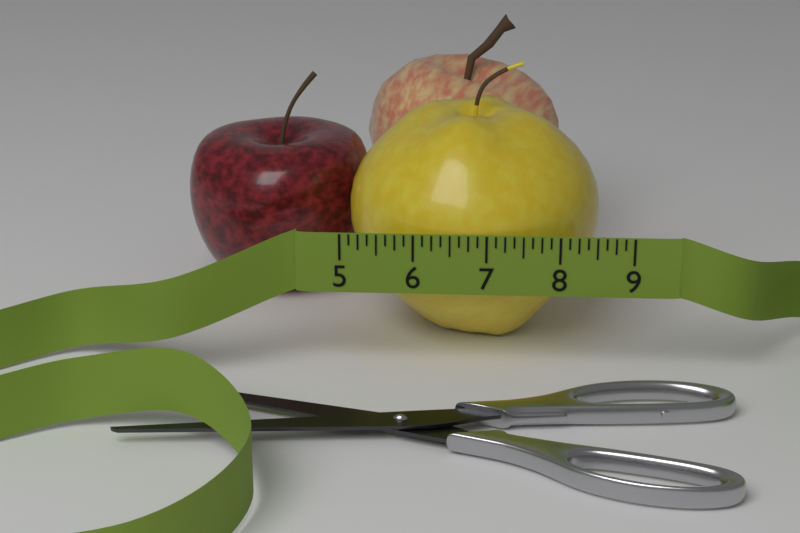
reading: 8.625 (no unit)
